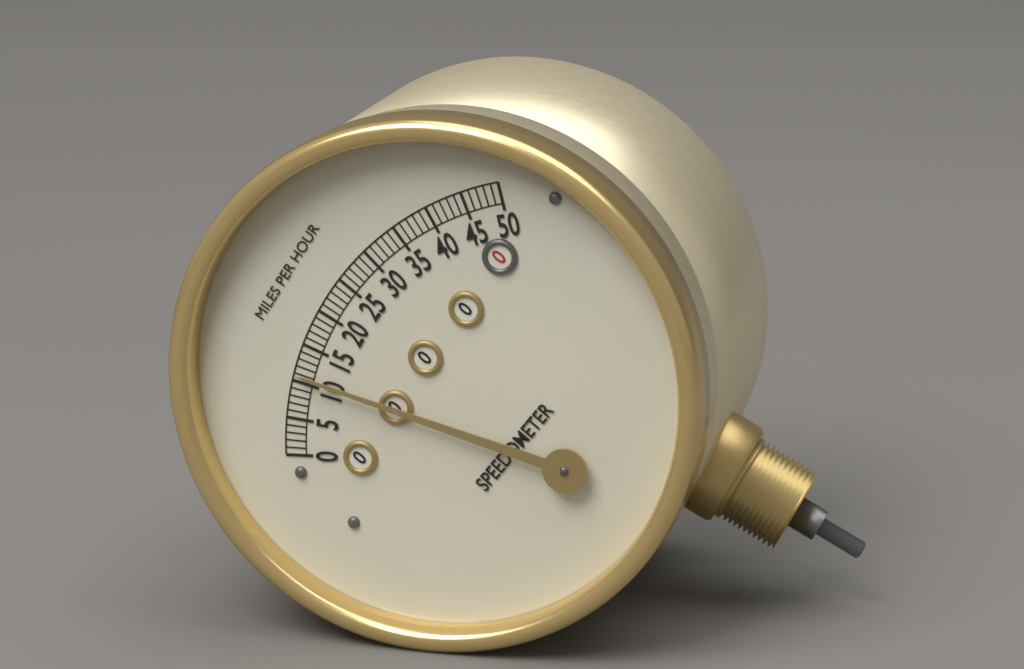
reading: 11 mph
